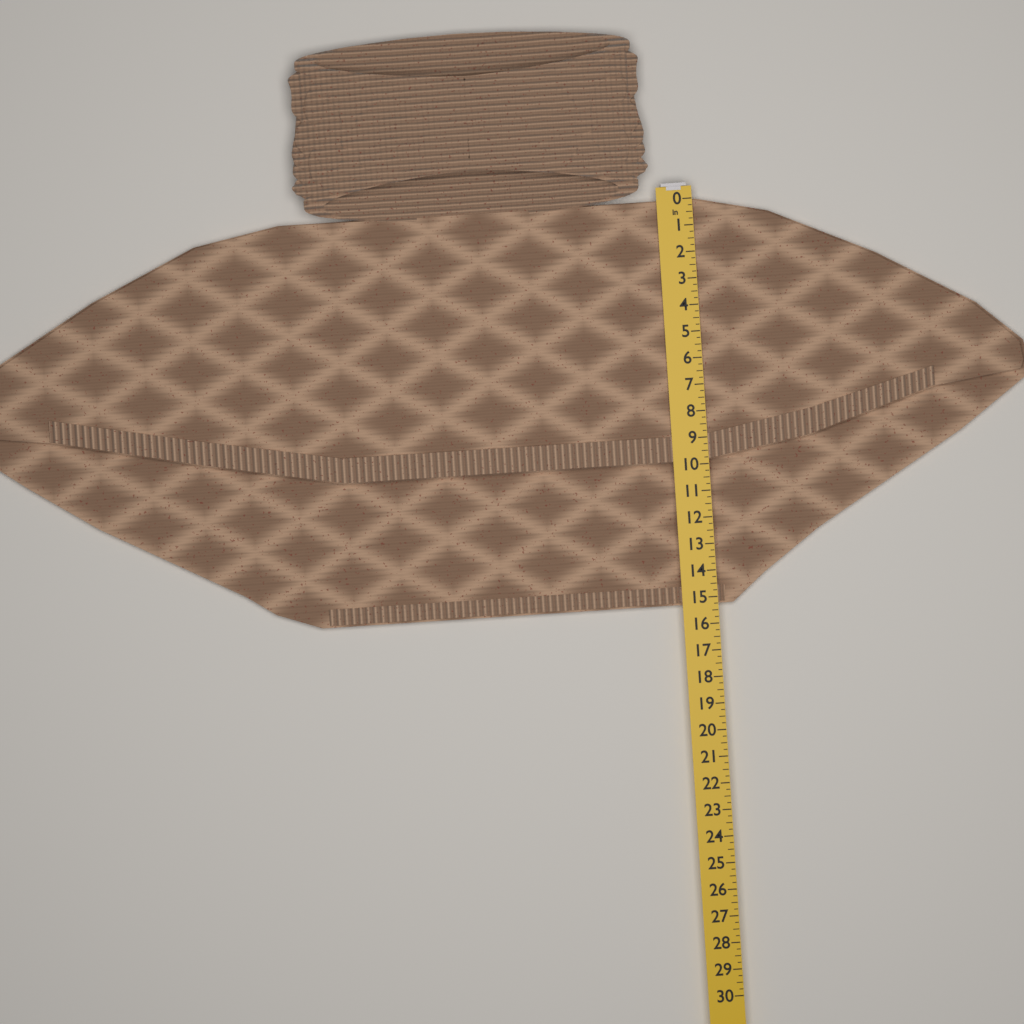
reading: 15.25 in
